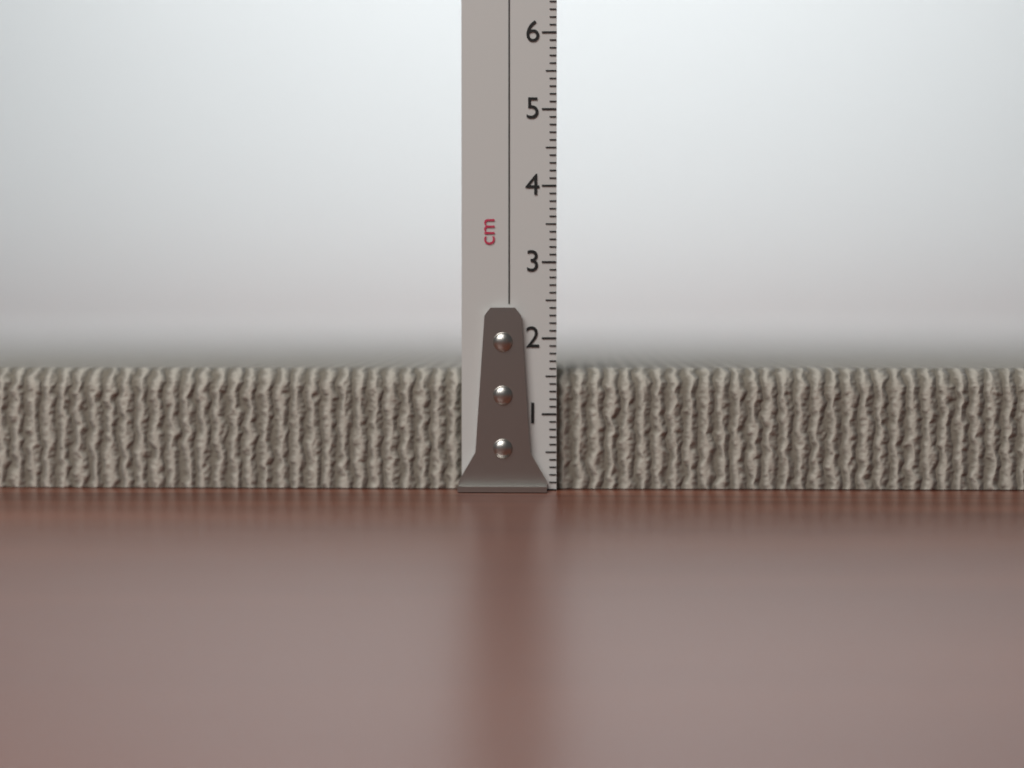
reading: 1.6 cm
